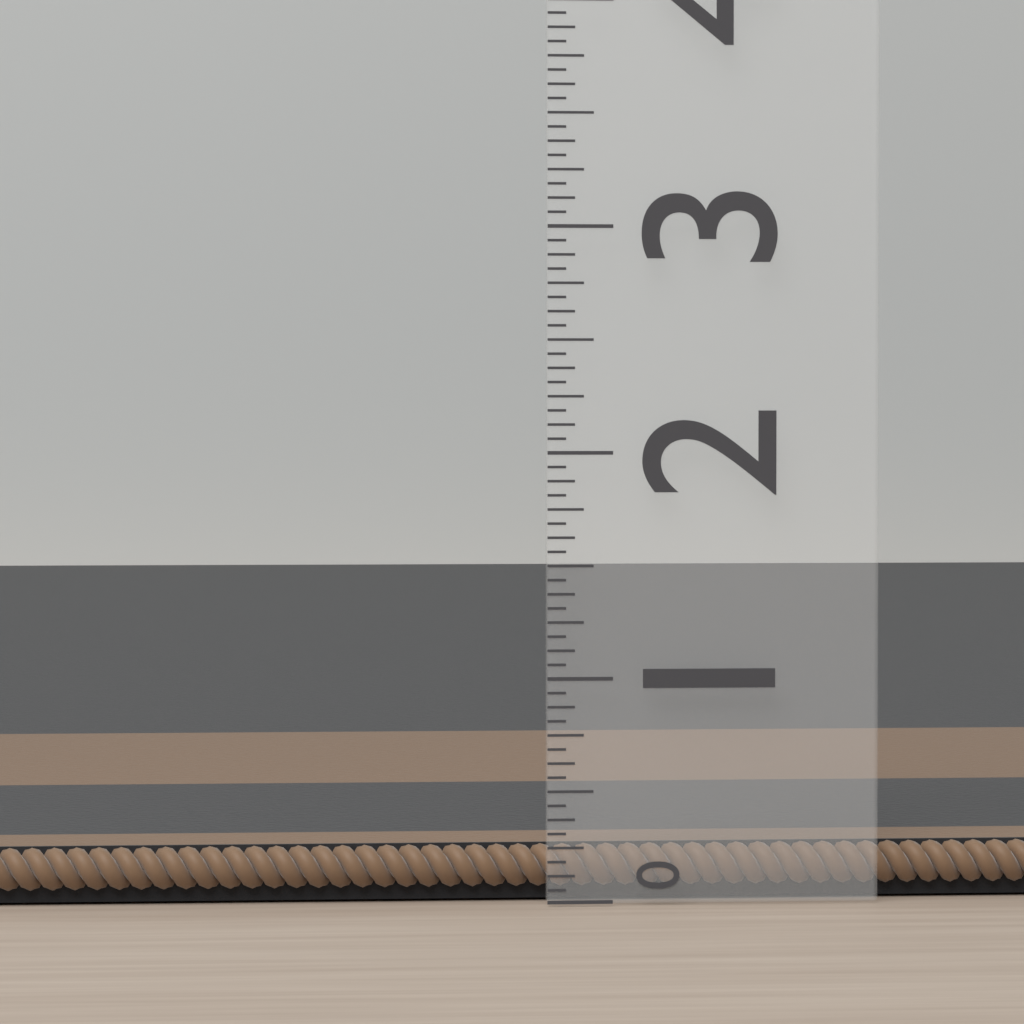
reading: 0.2500 (no unit)
